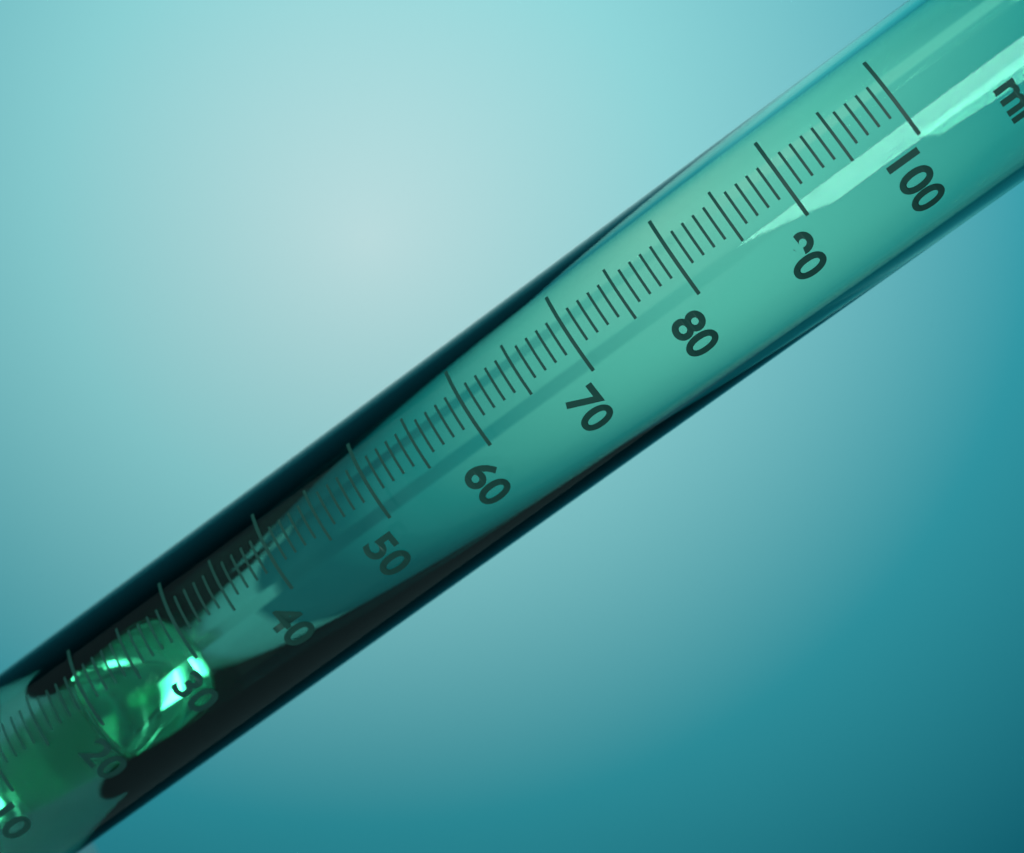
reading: 19 ml
